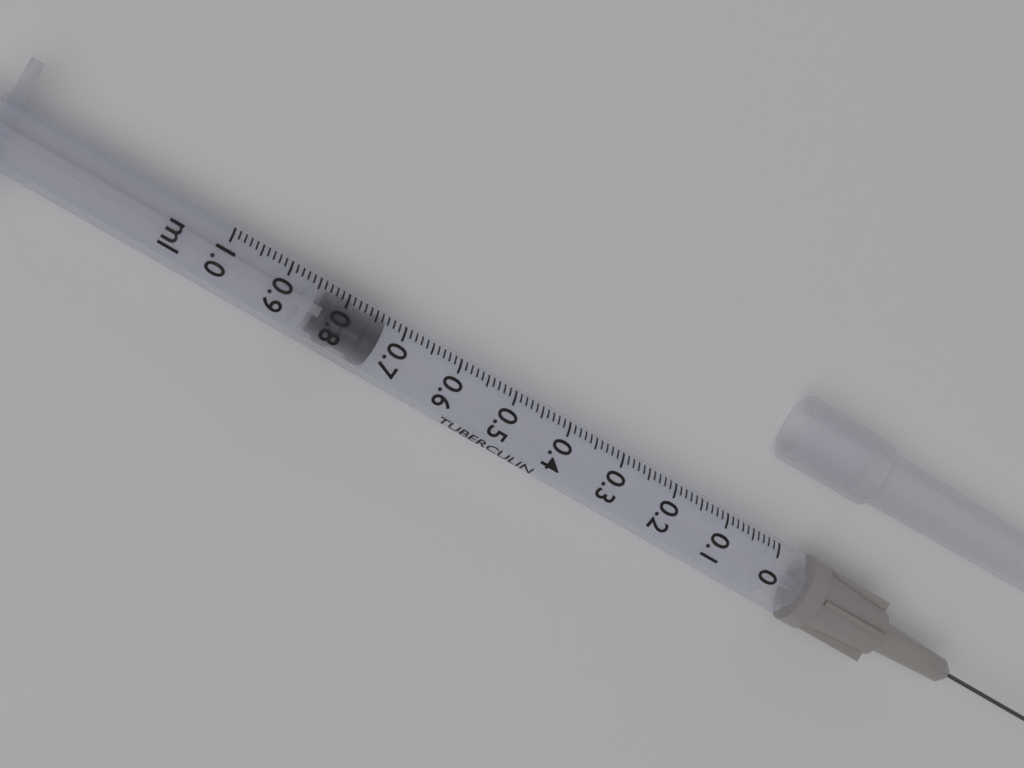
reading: 0.73 ml
